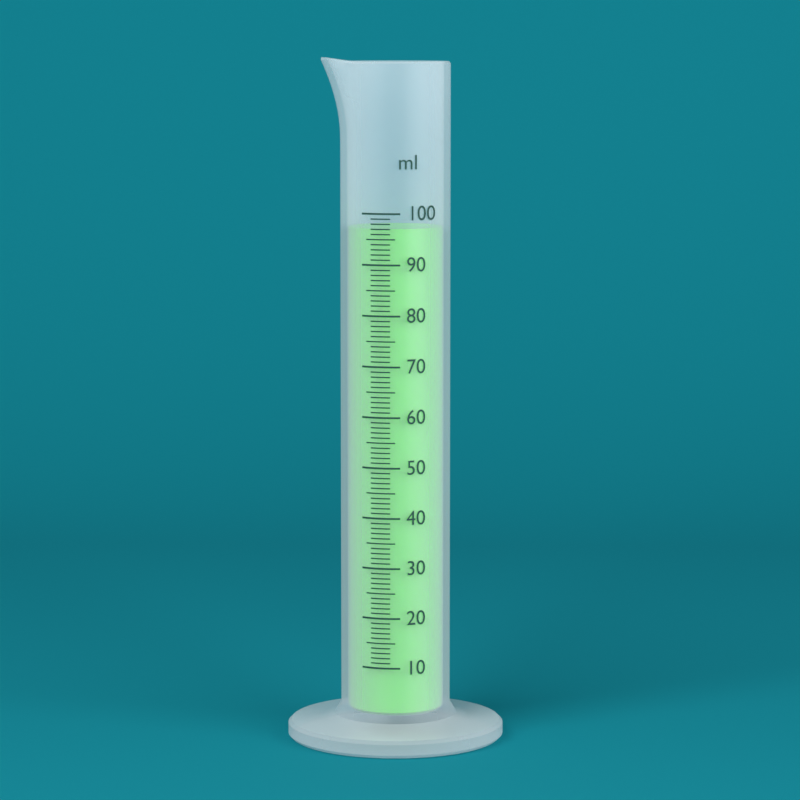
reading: 97 ml
